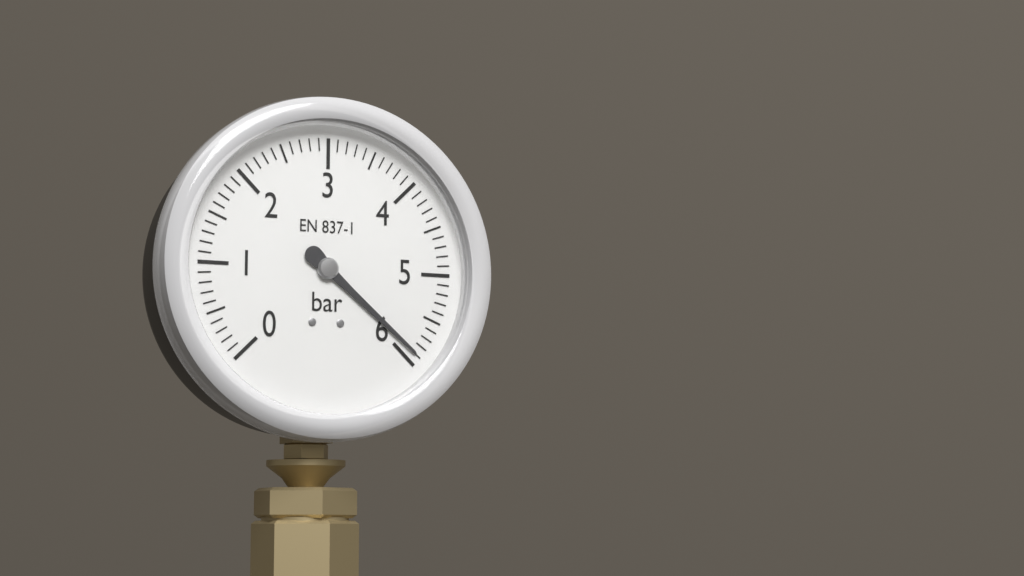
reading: 5.9 bar
